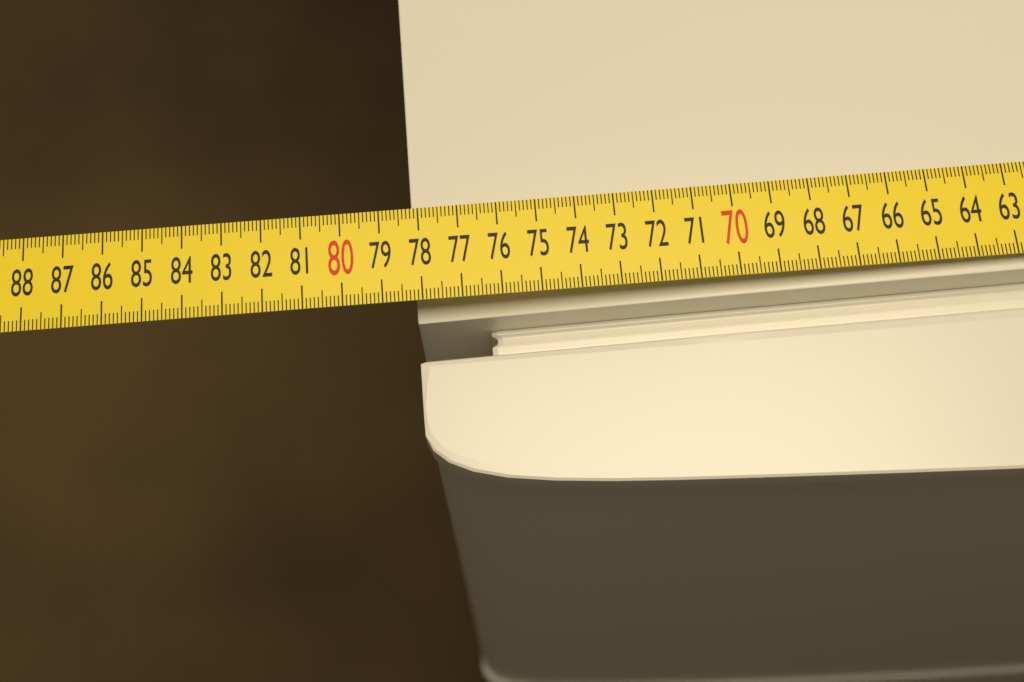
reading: 78.2 cm
